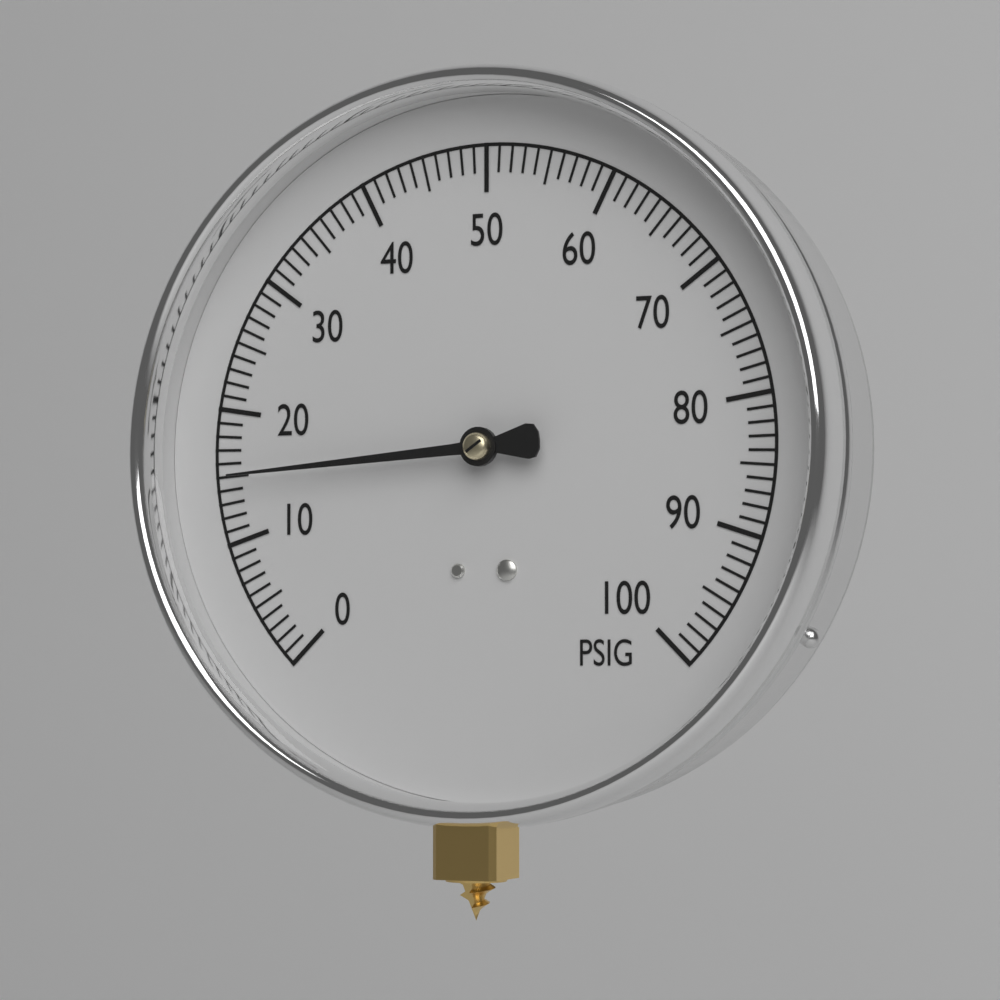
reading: 15 PSIG
